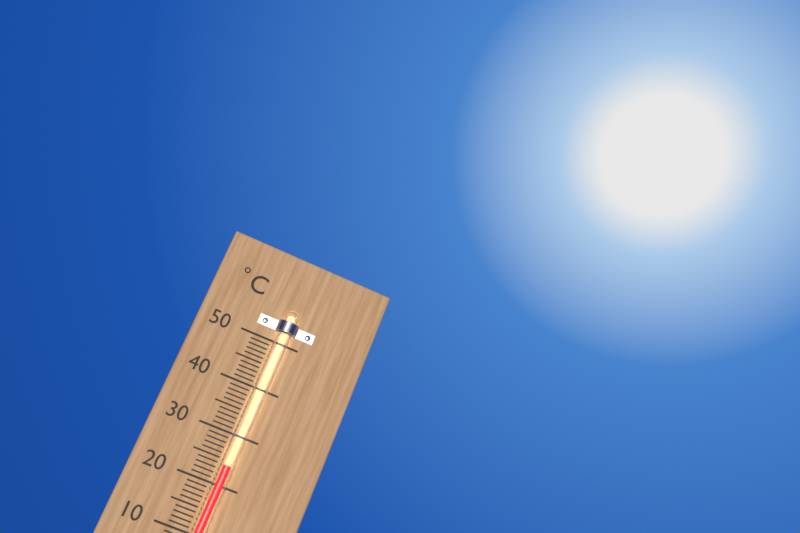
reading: 24 °C
